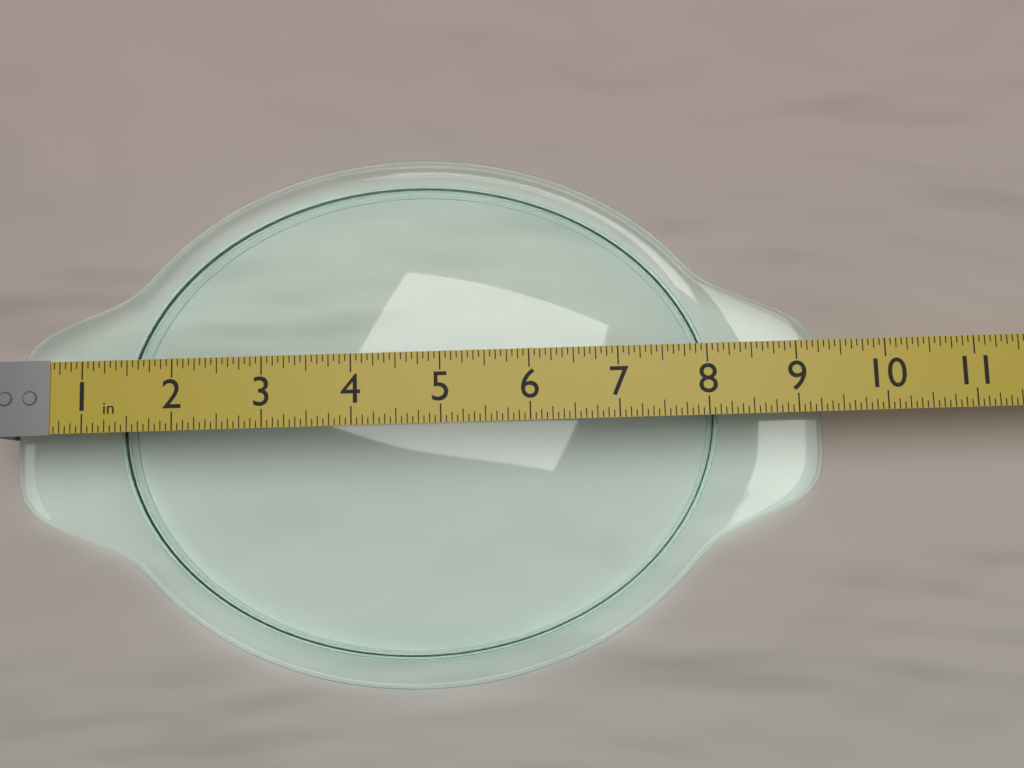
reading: 9.4375 in
